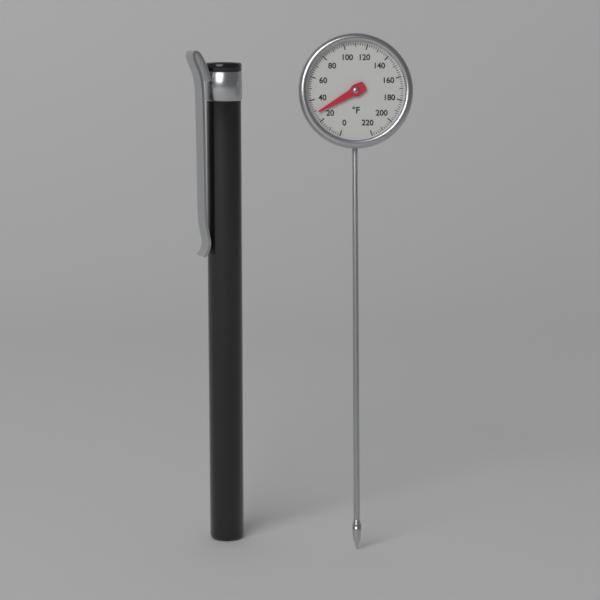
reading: 28 °F
